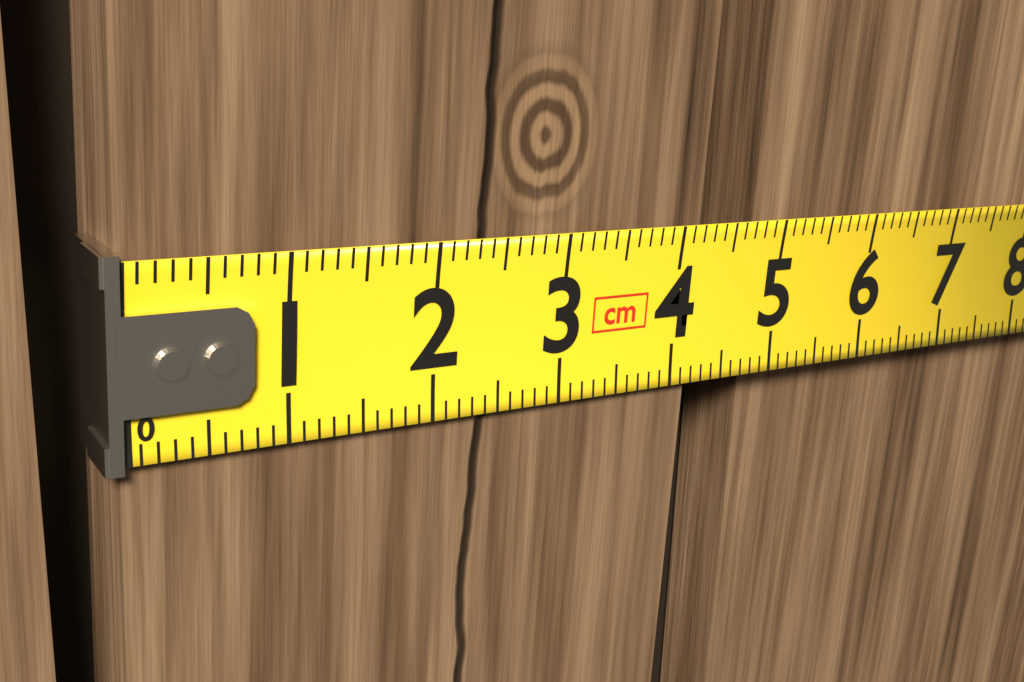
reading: 4.2 cm
